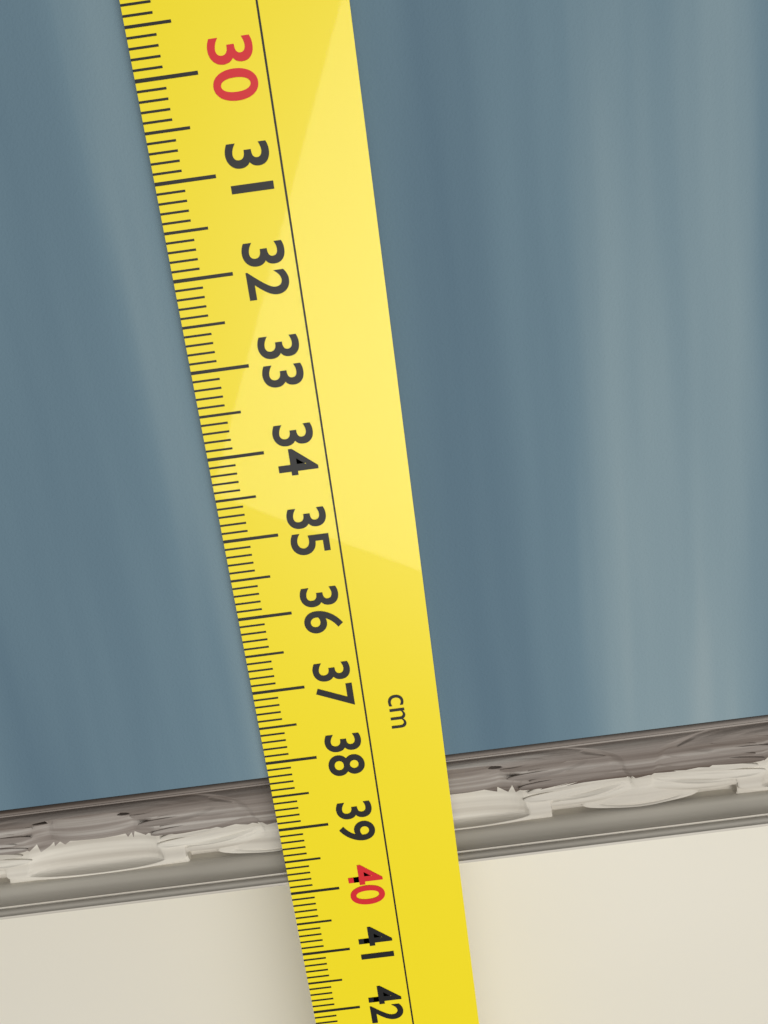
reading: 39.9 cm
